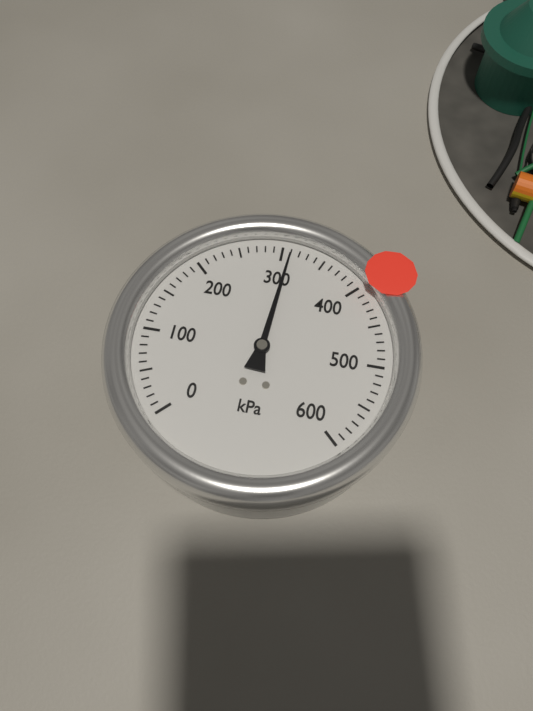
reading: 310 kPa
